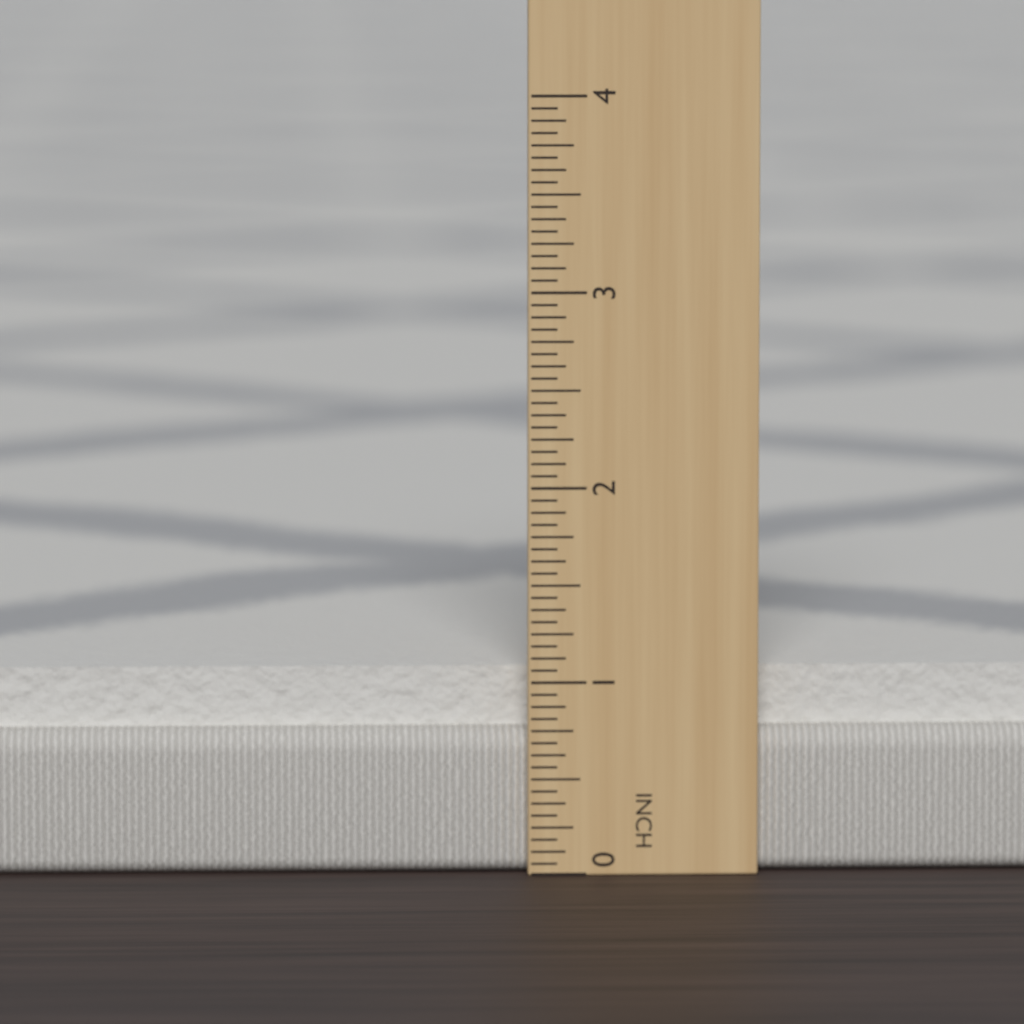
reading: 1.0625 in
